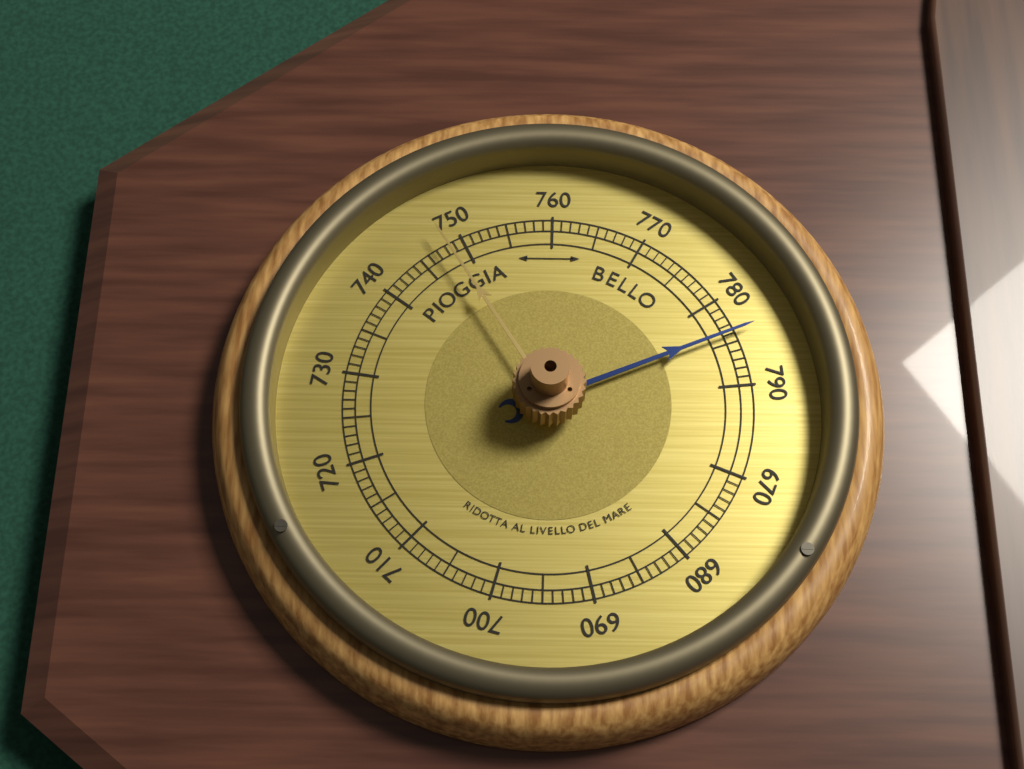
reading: 784 (no unit)
